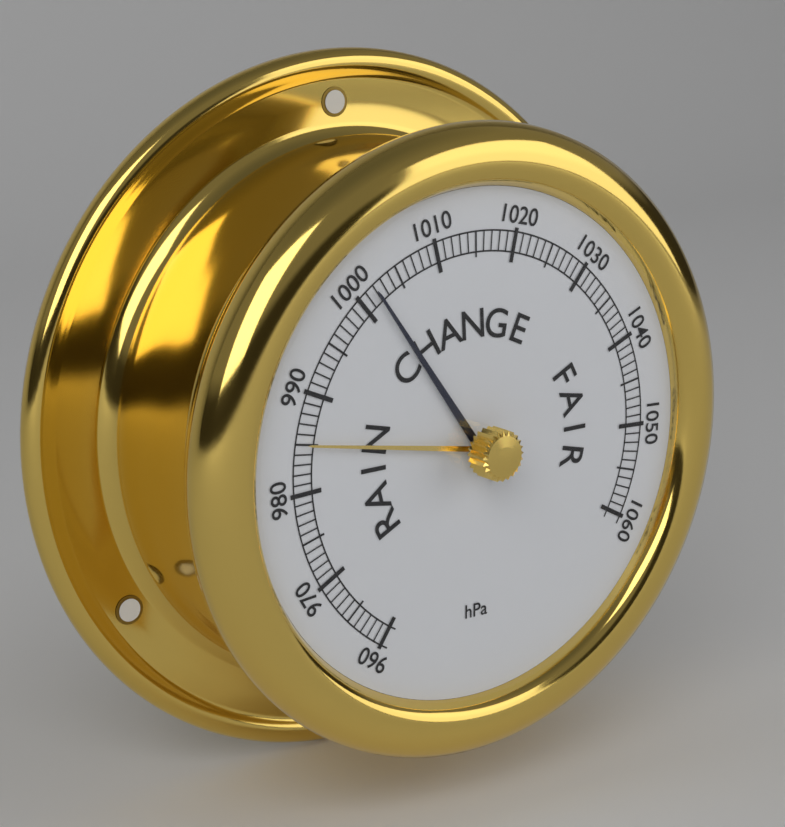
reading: 1002 hPa
